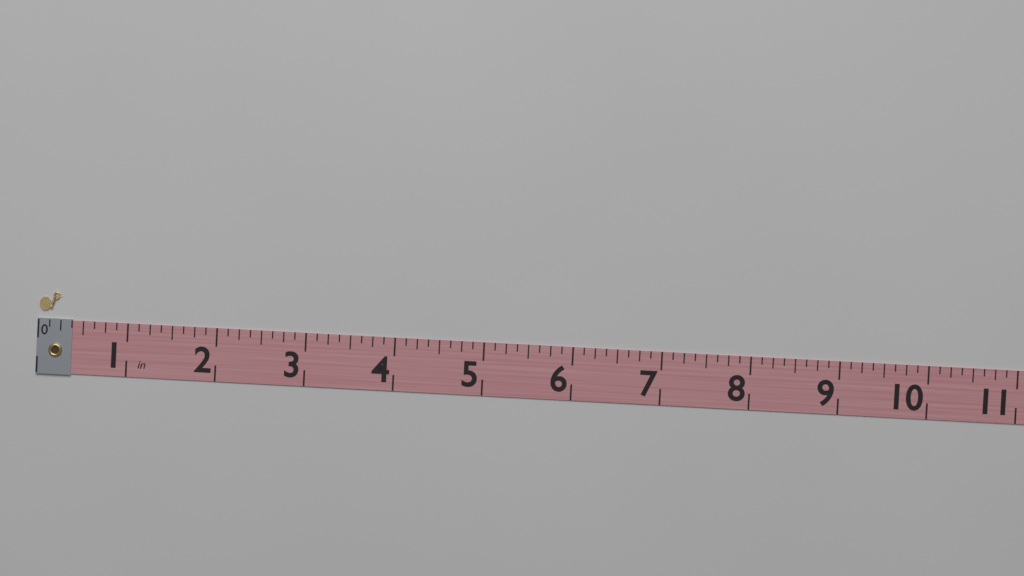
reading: 0.250 in
